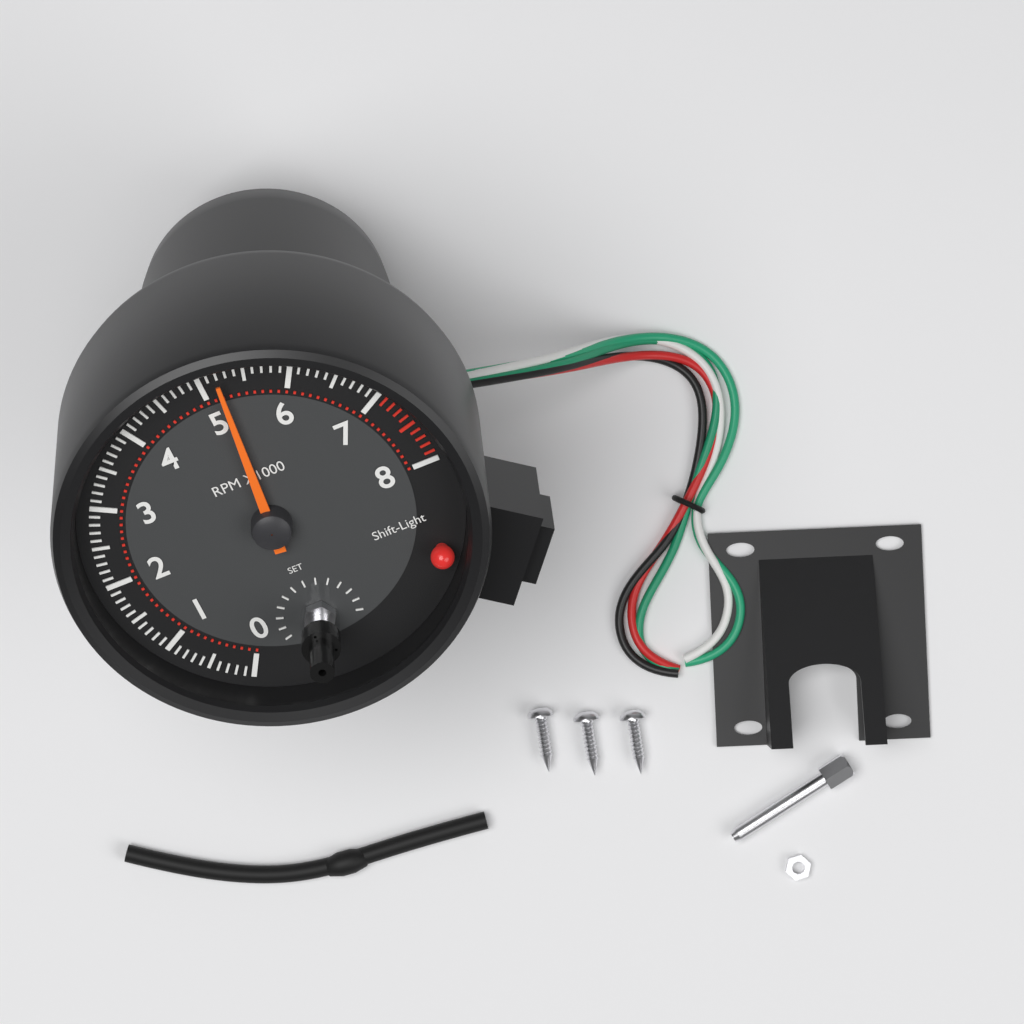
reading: 5200 RPM
